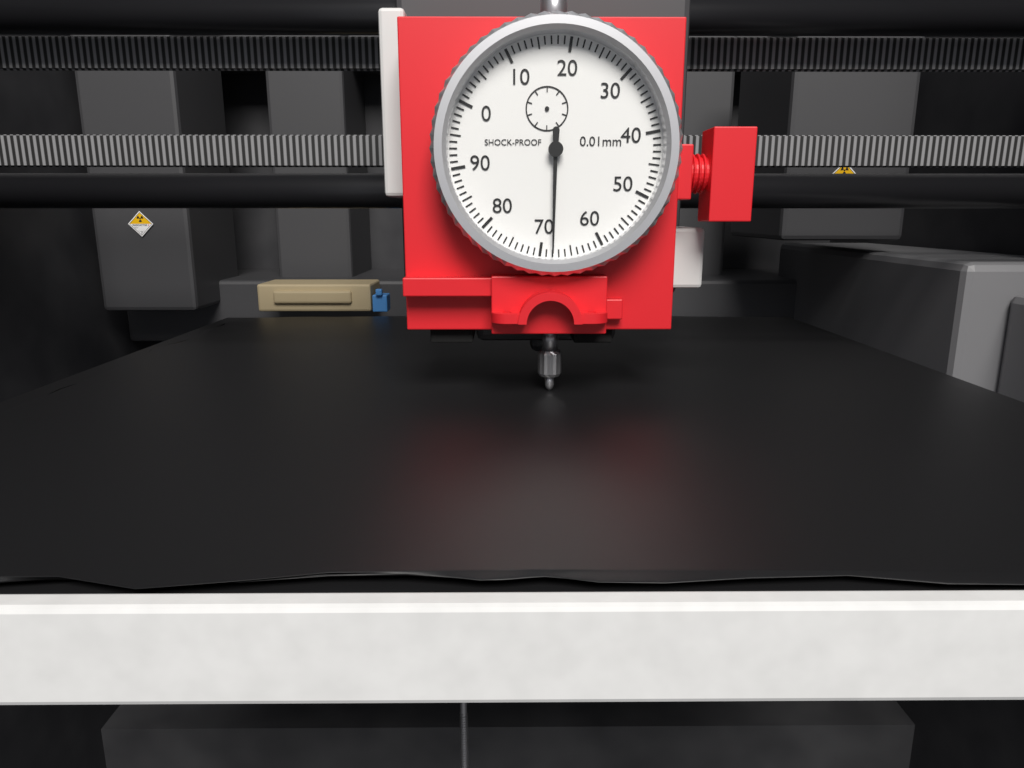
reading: 68 0.01mm
